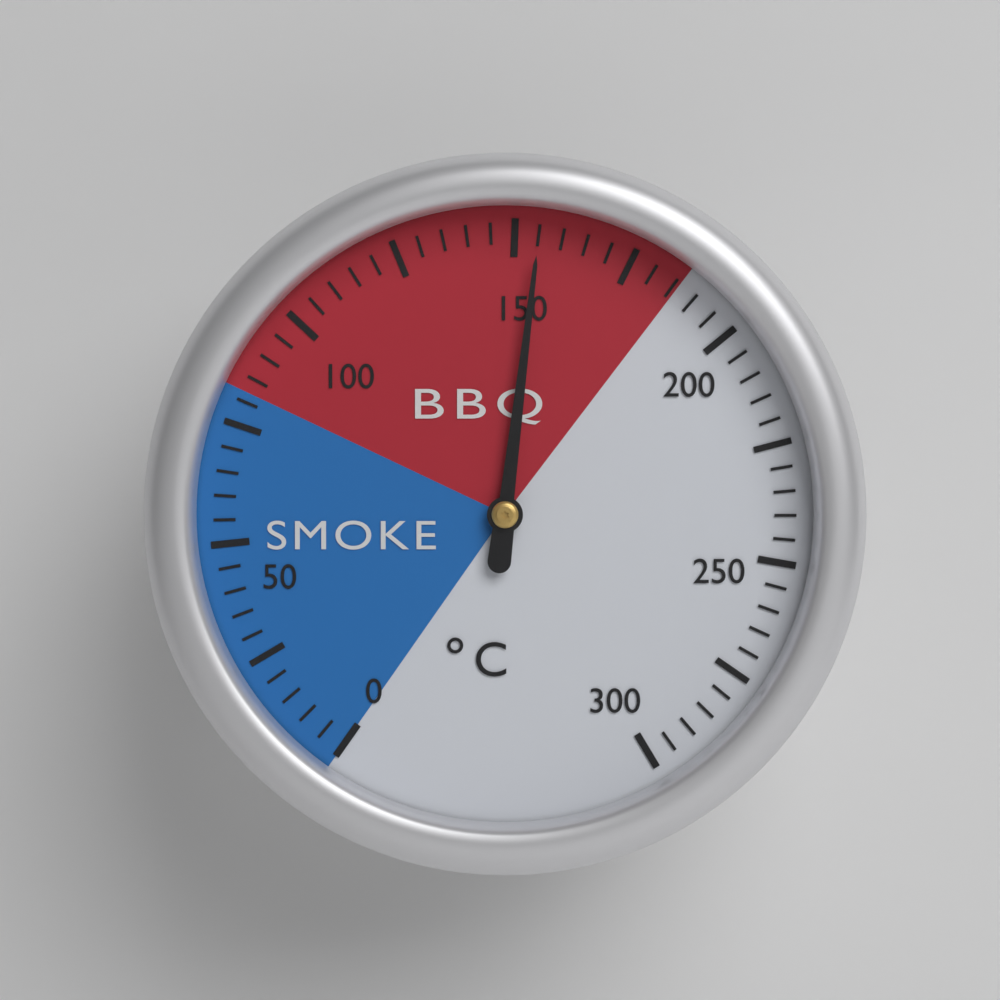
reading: 155 °C
